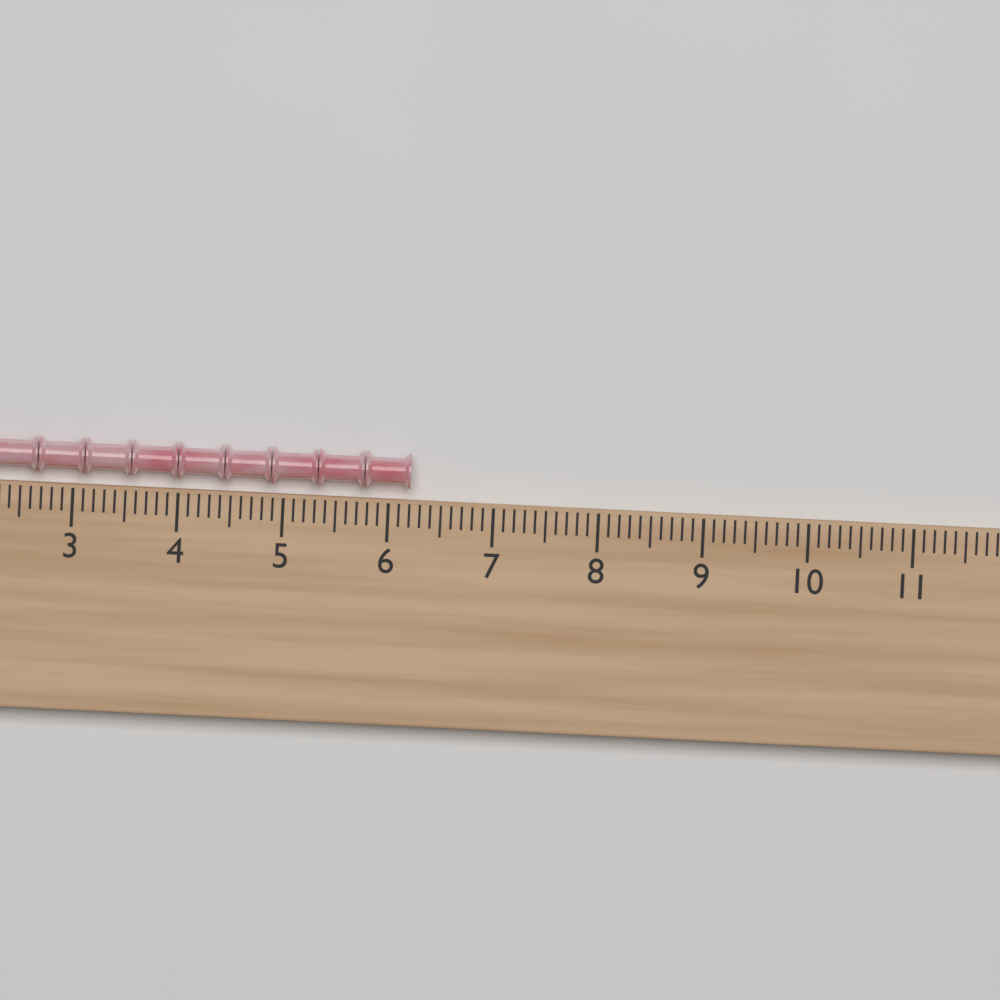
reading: 6.2 (no unit)
